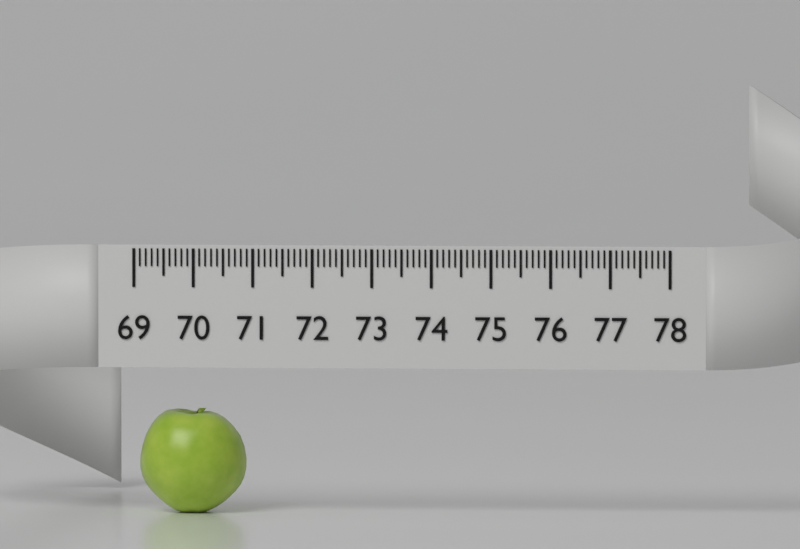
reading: 70.8 (no unit)
